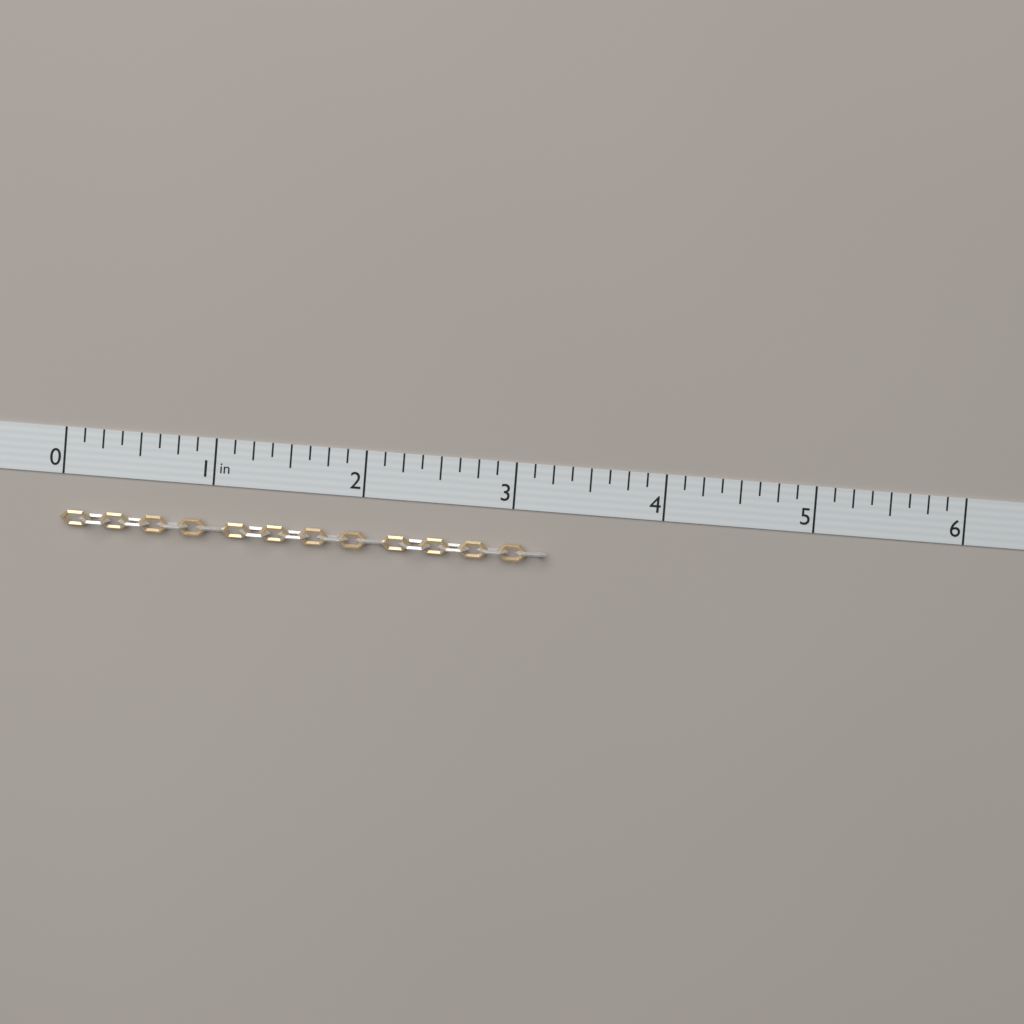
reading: 3.250 in
